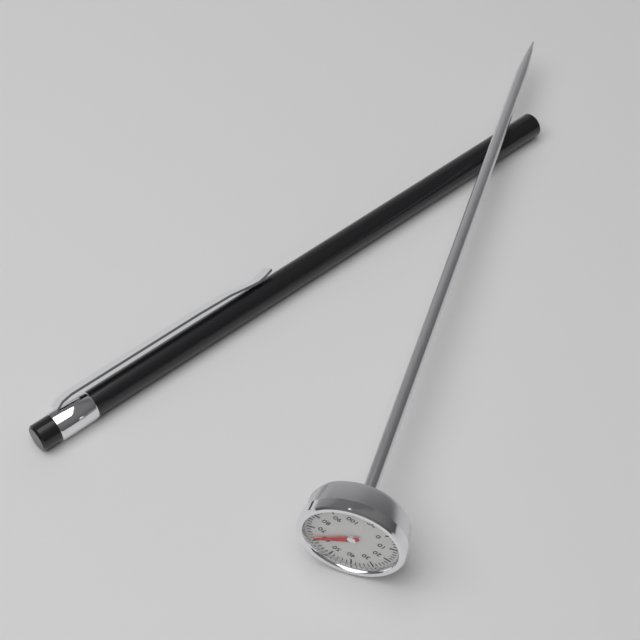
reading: 62 °C
